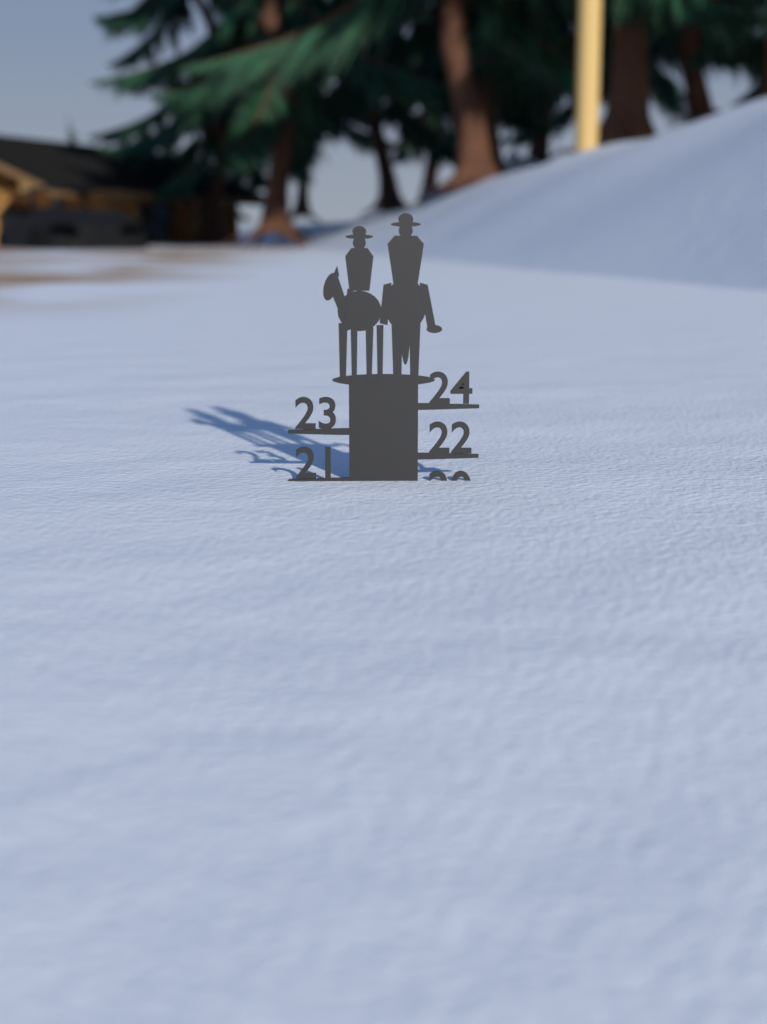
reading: 21 (no unit)
